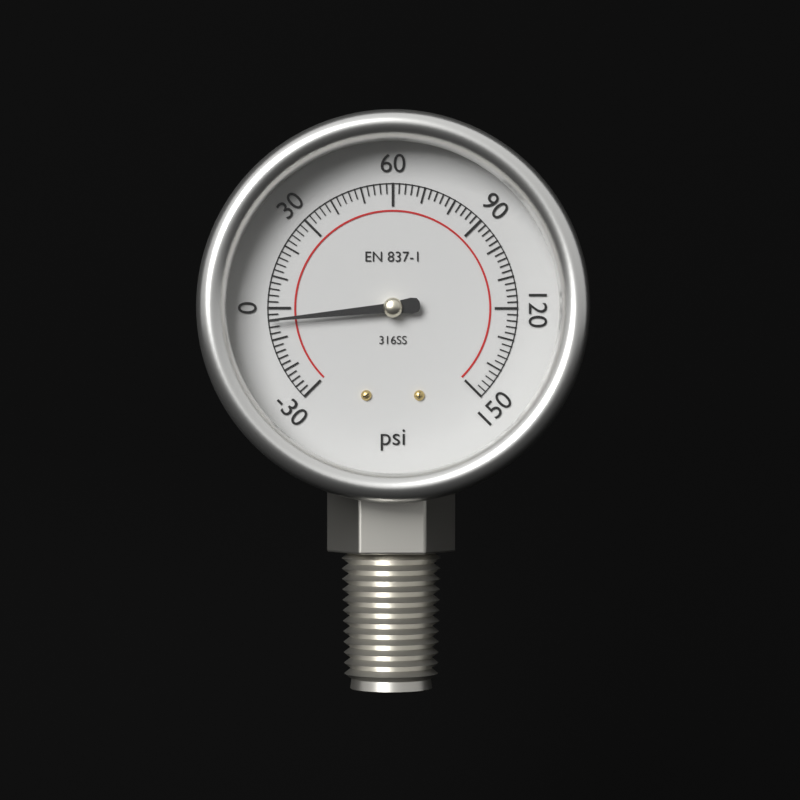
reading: -4 psi
